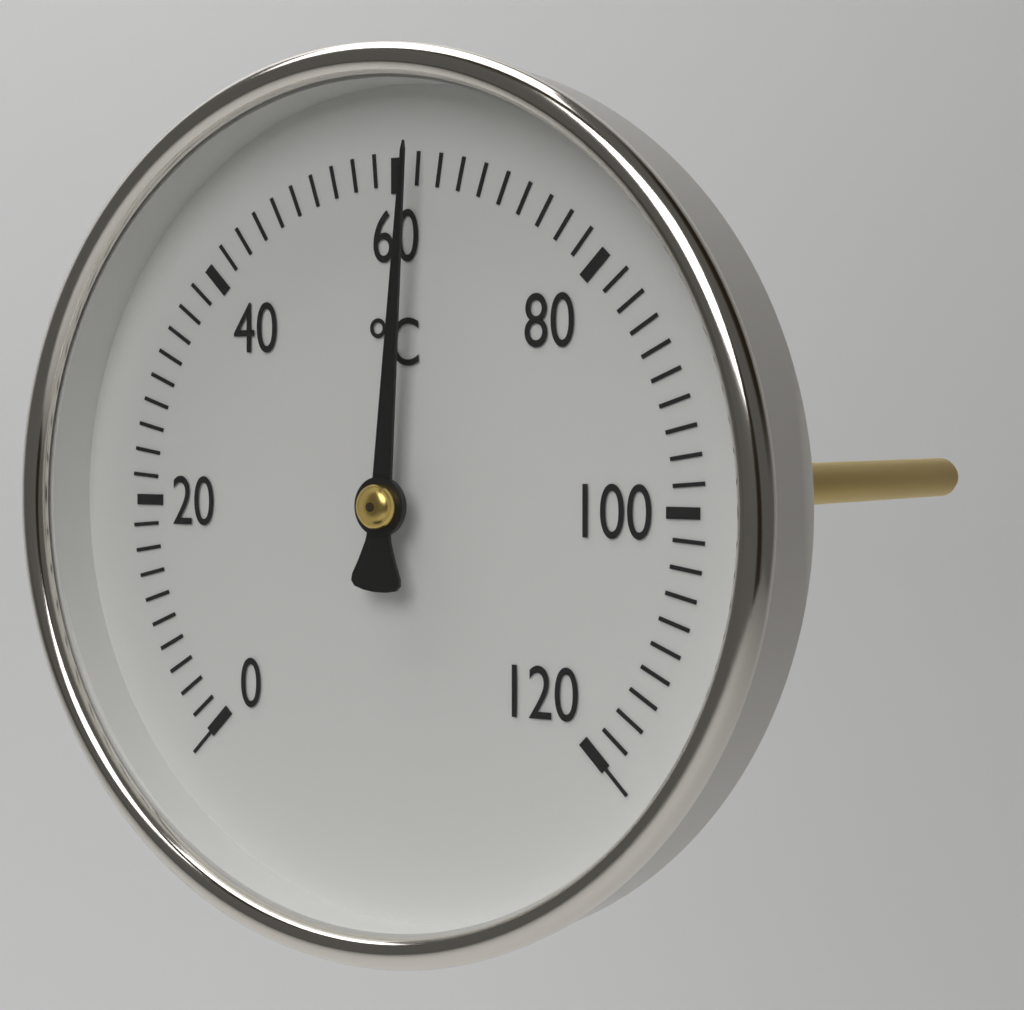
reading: 62 °C
